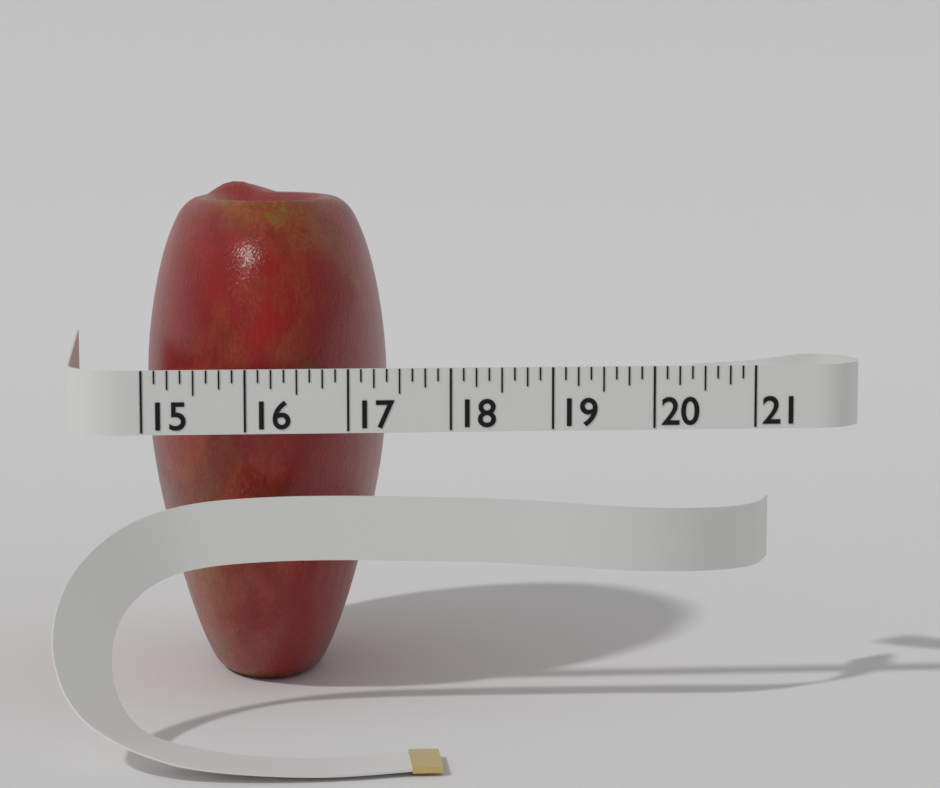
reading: 17.500 (no unit)
